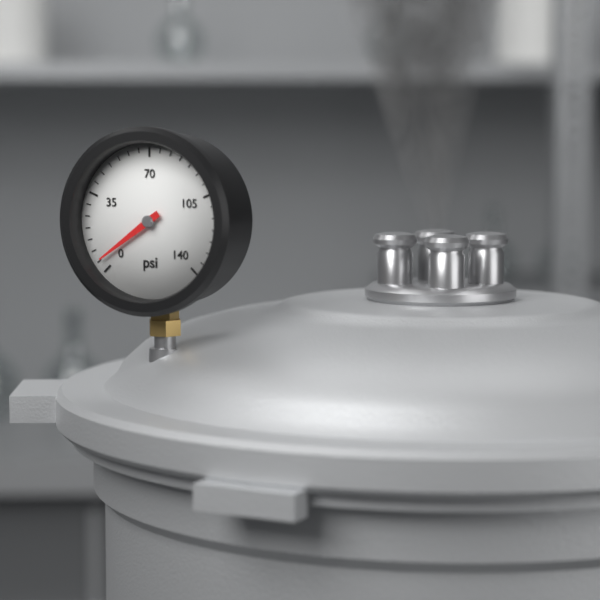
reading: 5 psi
